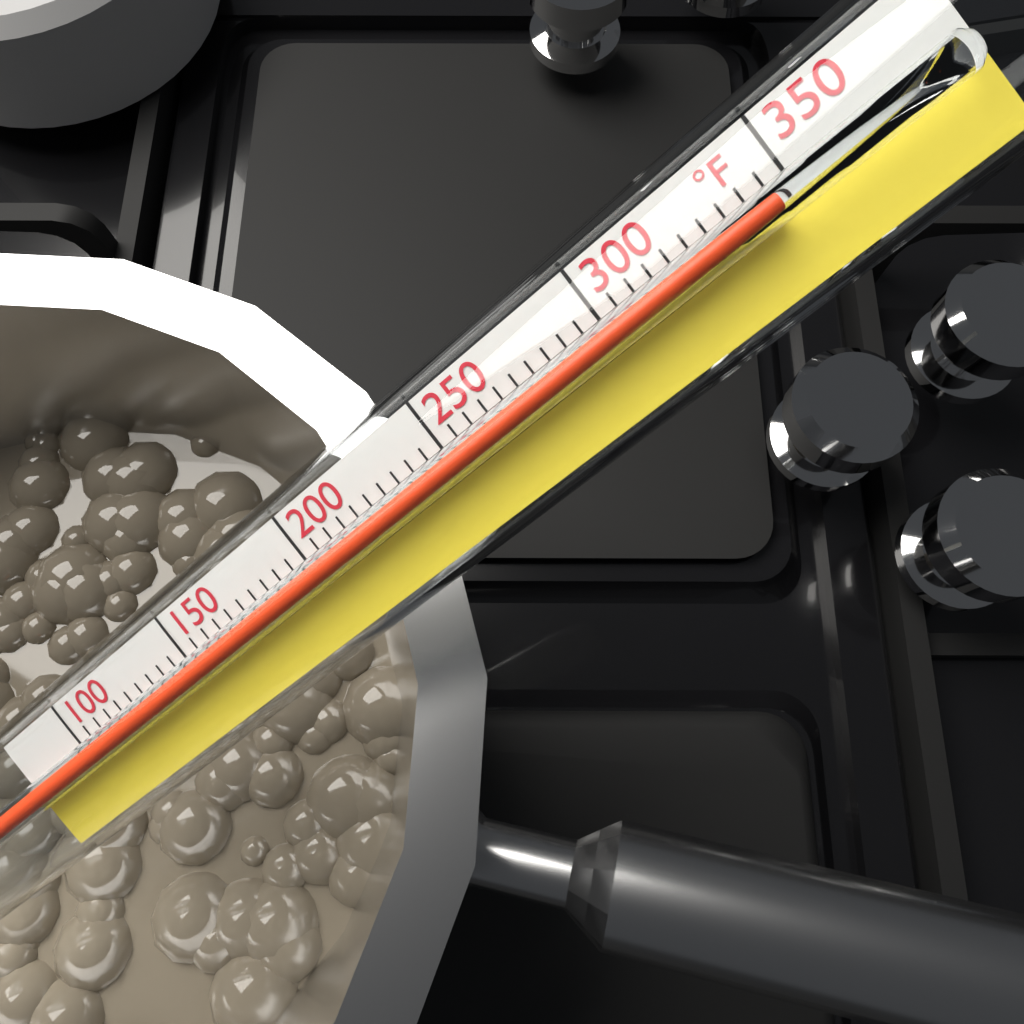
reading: 345 °F
